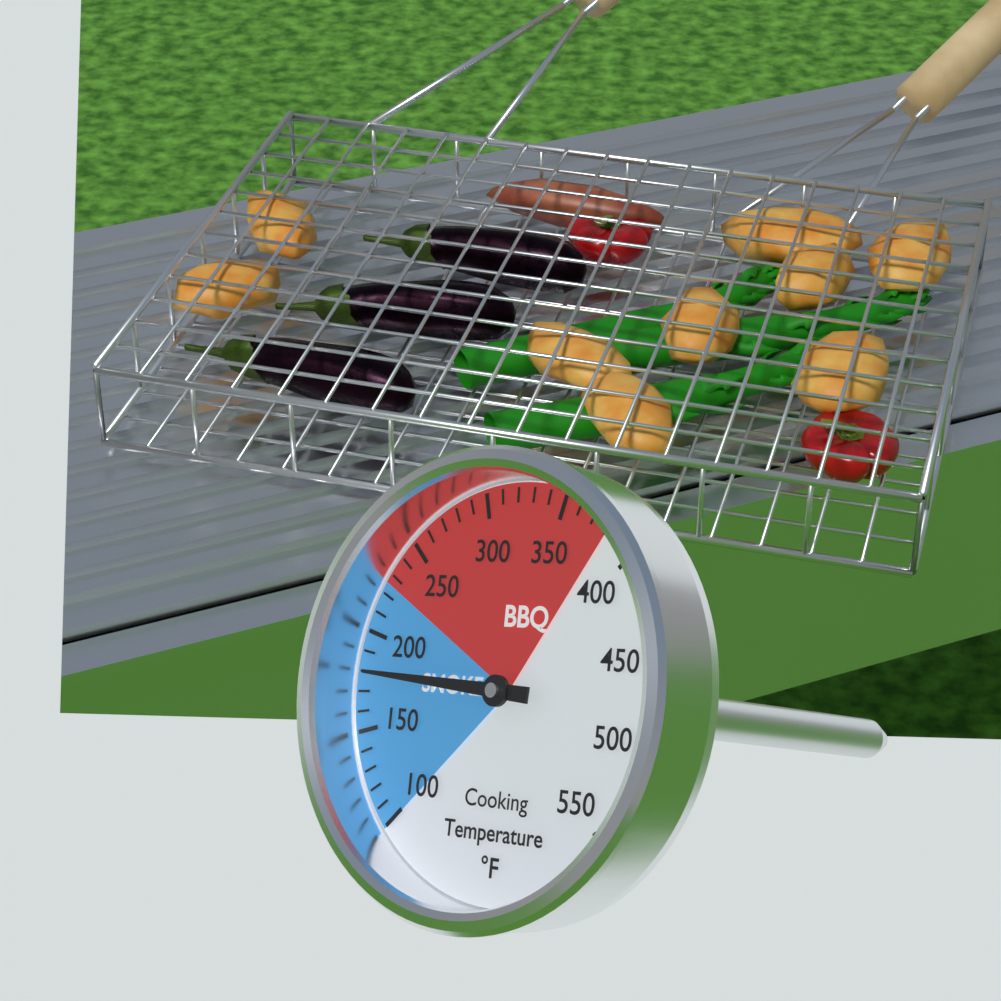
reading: 180 °F
